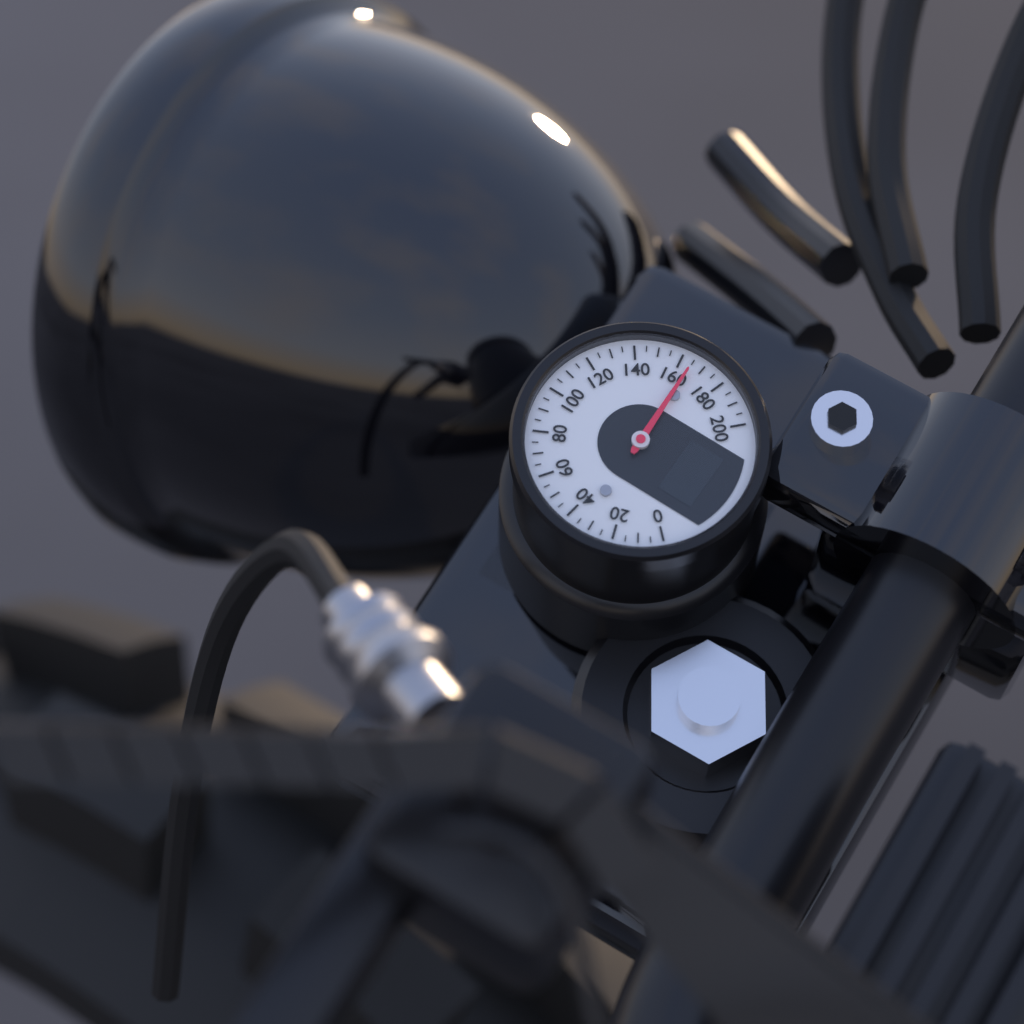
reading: 165 (no unit)
